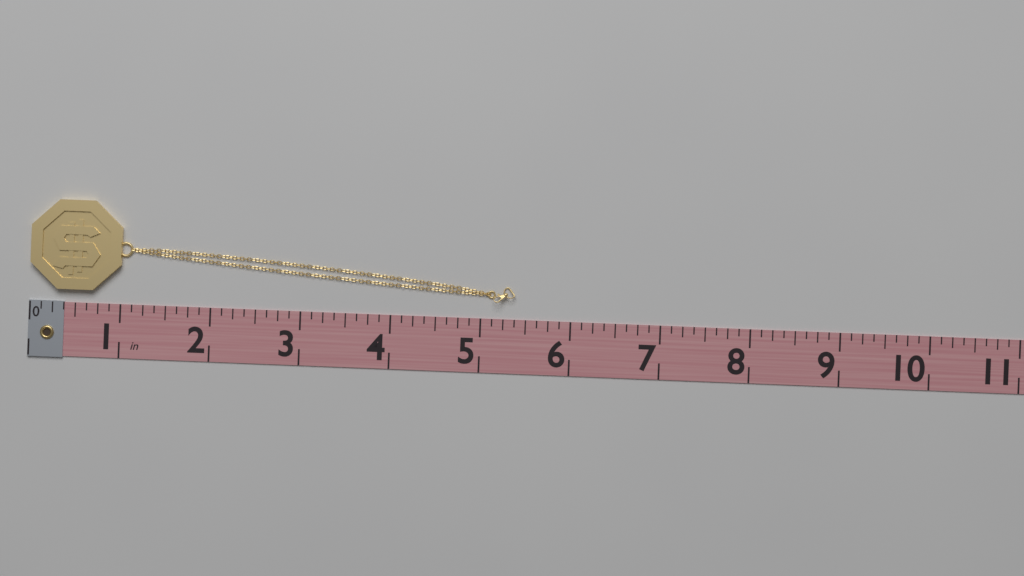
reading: 5.375 in
